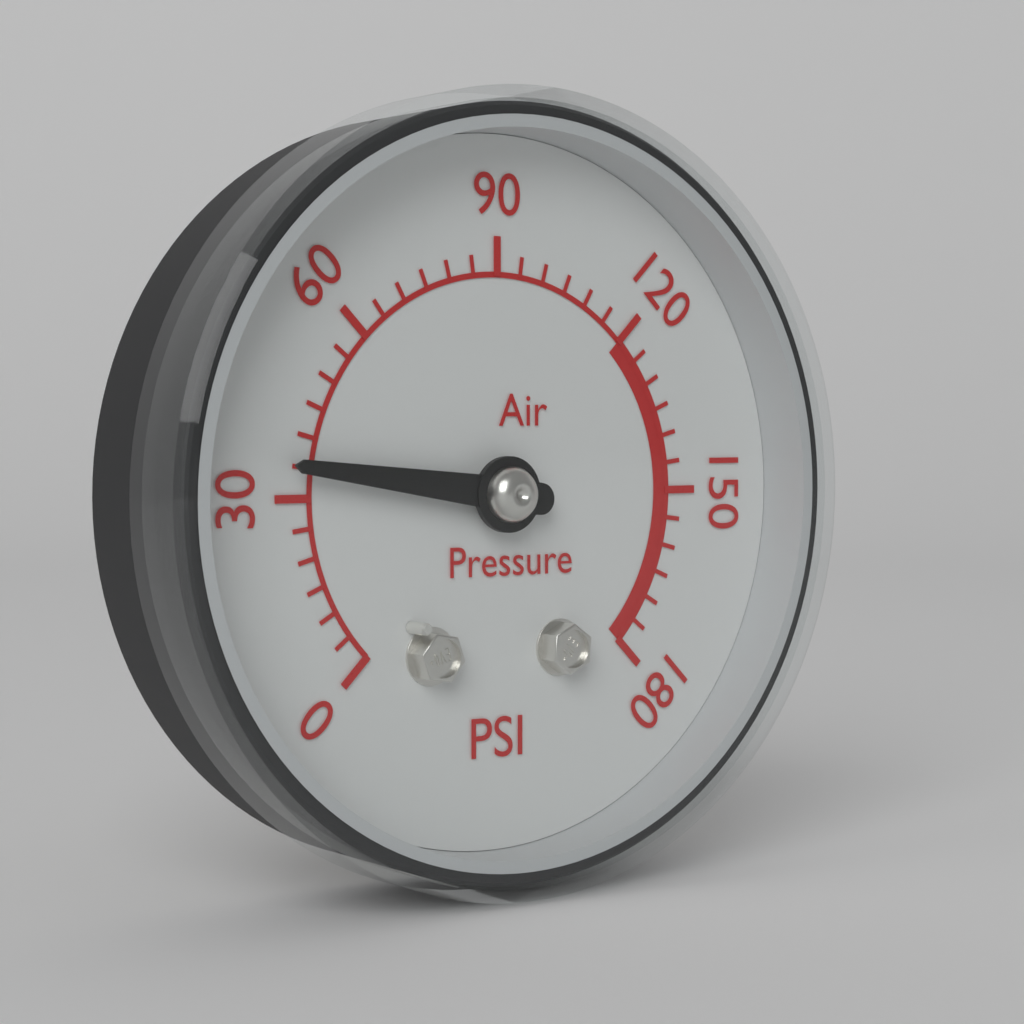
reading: 35 psi
